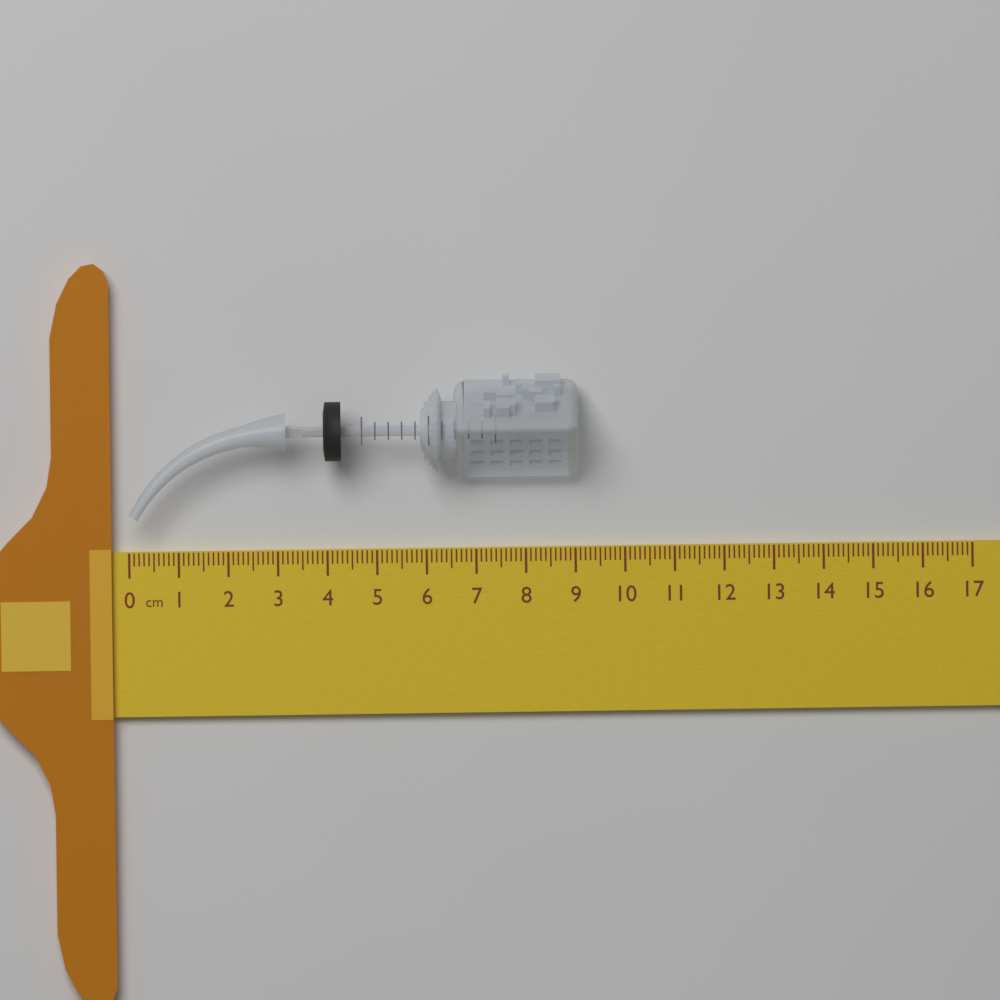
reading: 9.1 cm
